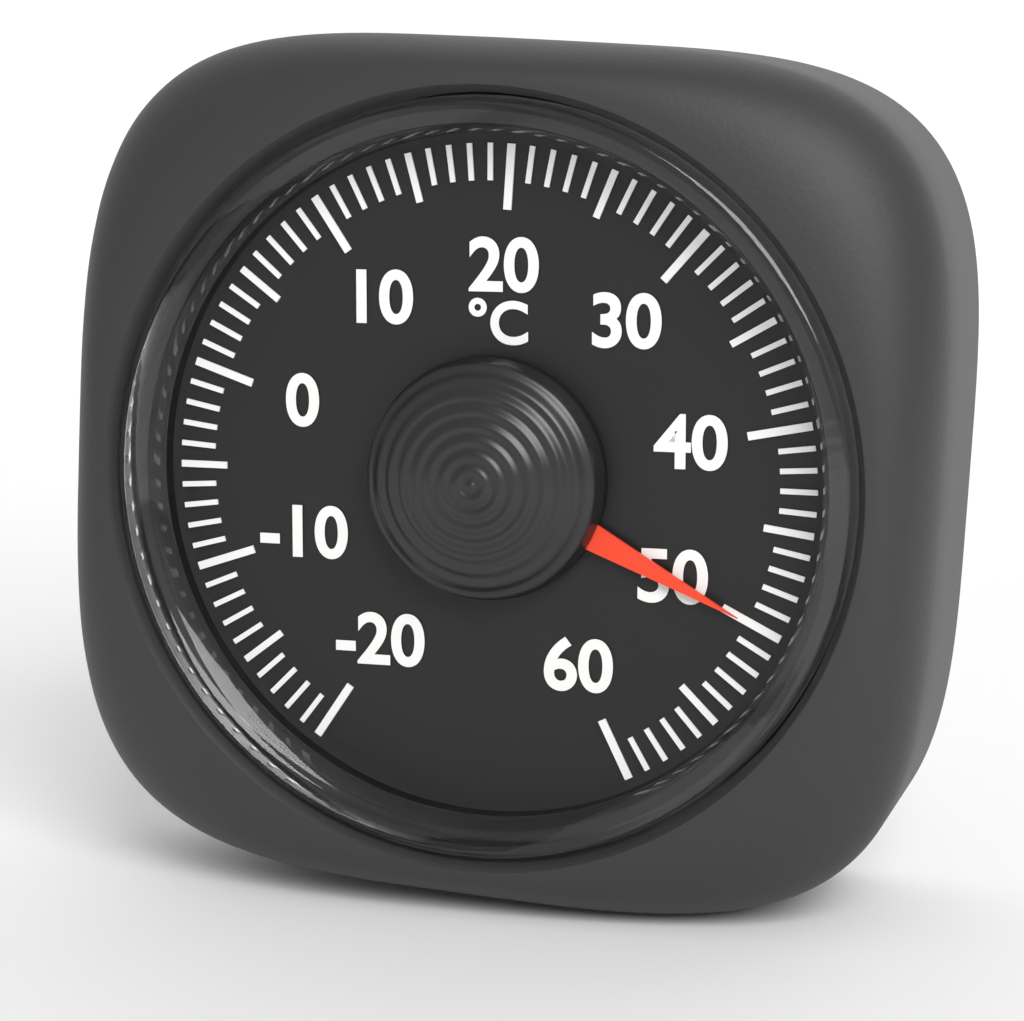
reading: 50 °C
